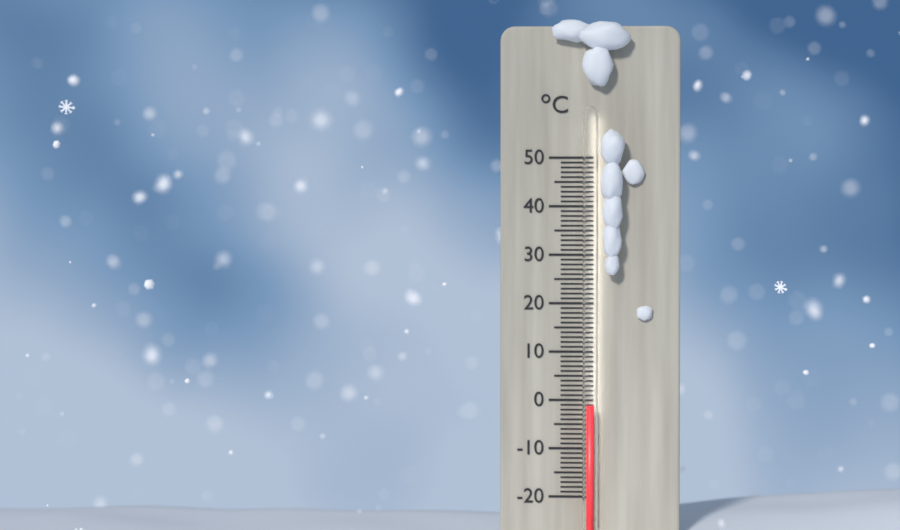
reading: -1 °C
